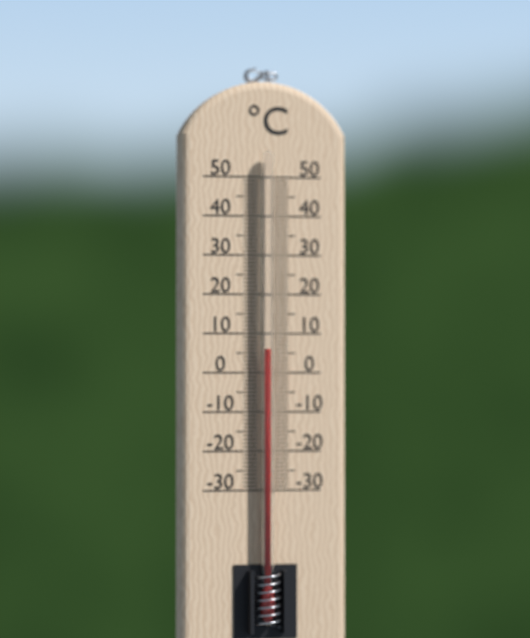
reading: 6 °C
